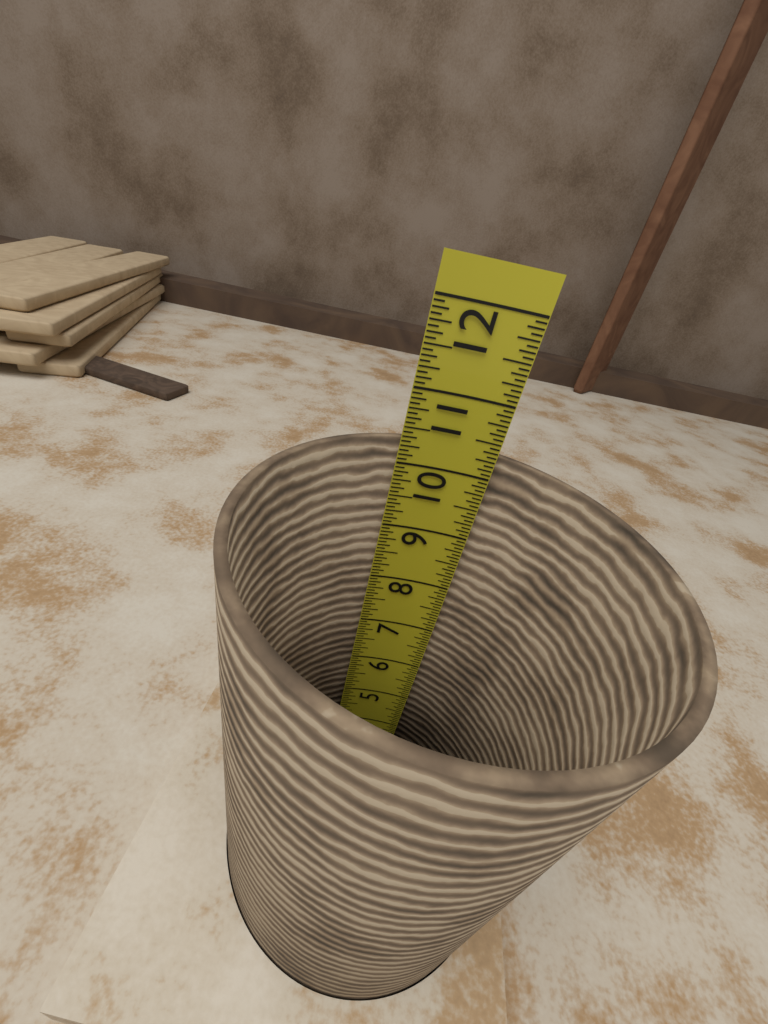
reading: 10.3125 in
